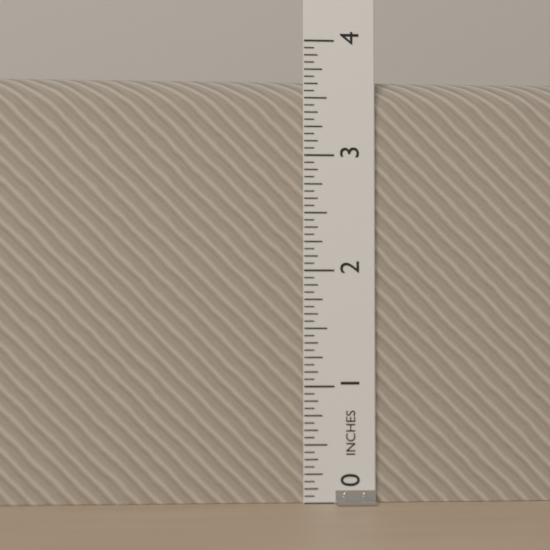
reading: 3.6875 in
